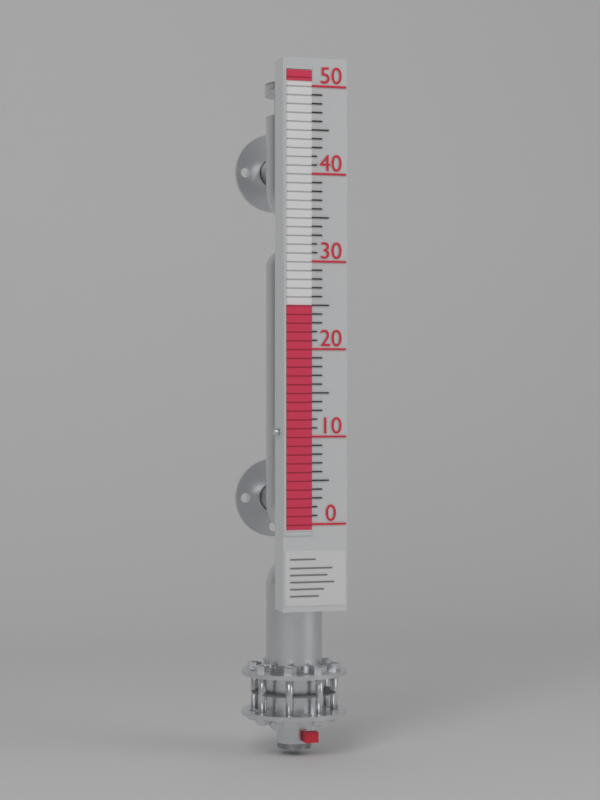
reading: 25 (no unit)
